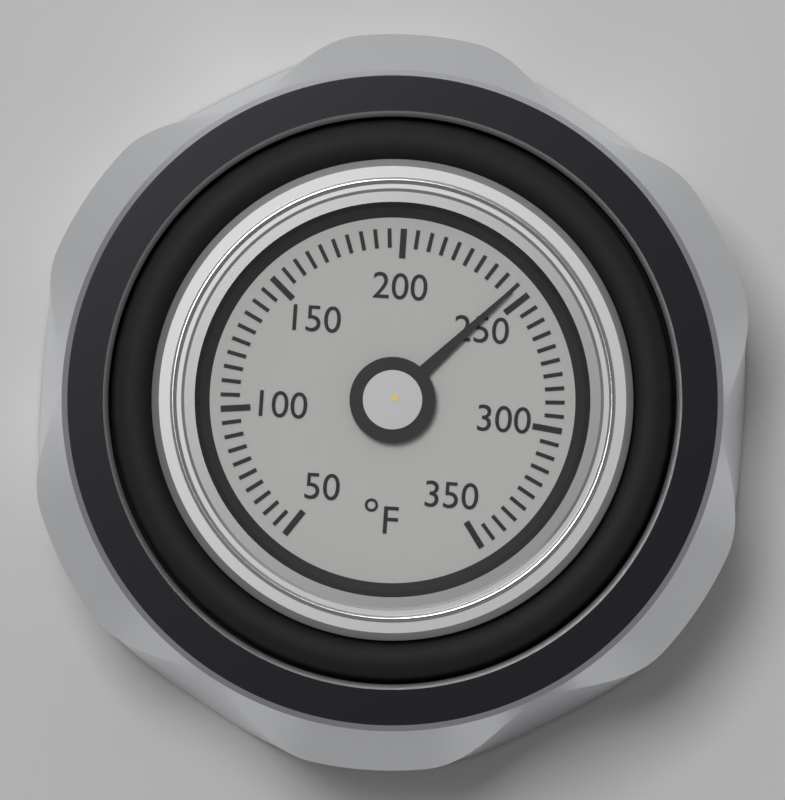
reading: 245 °F
